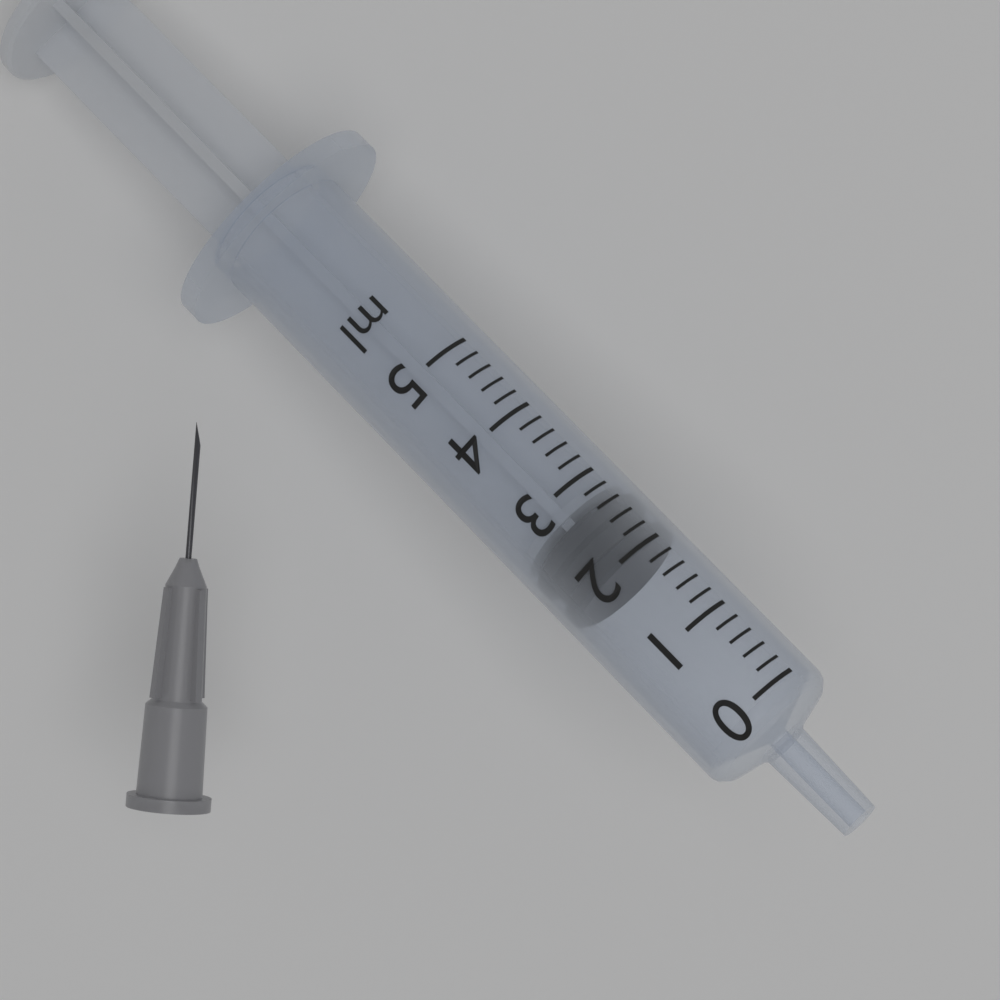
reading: 2.0 ml
